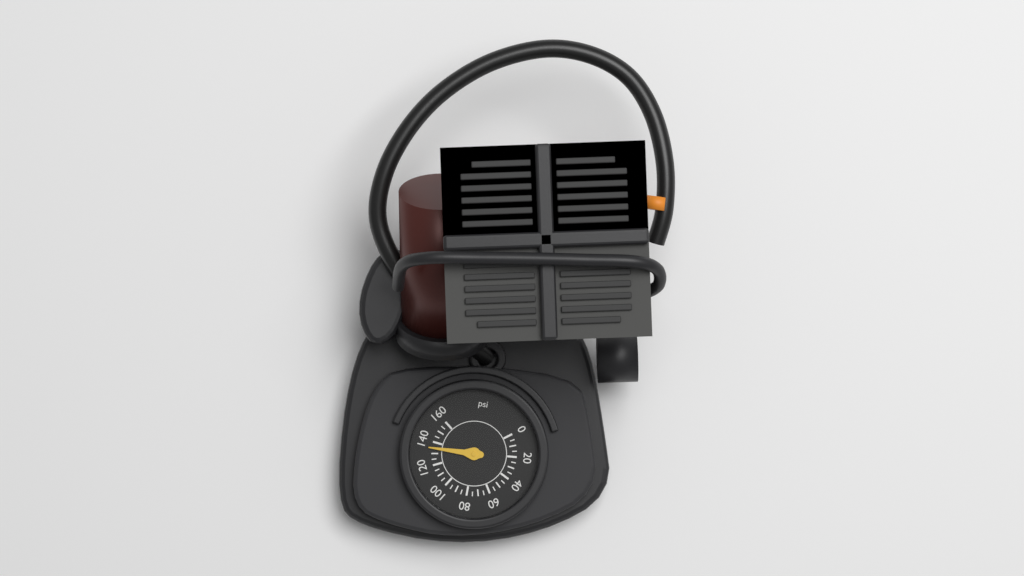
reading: 135 psi
